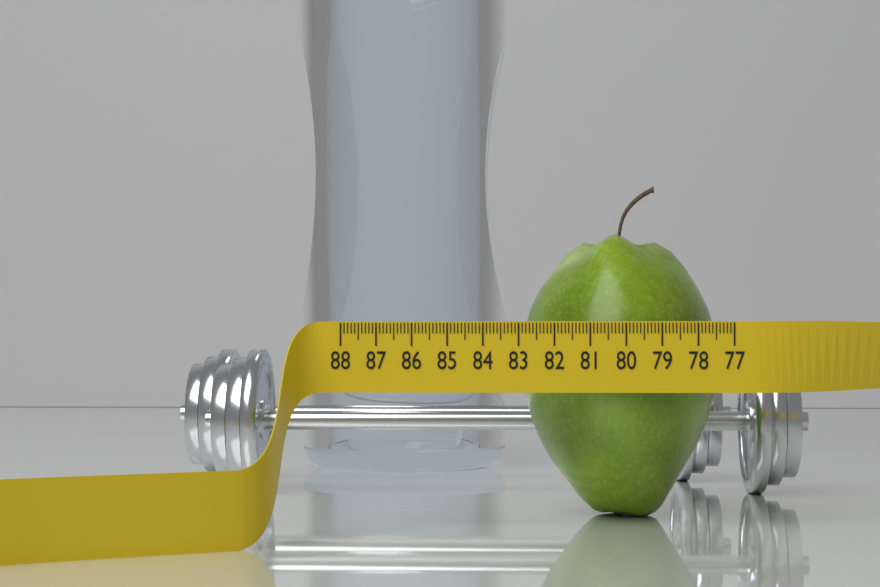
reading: 82.9 (no unit)
